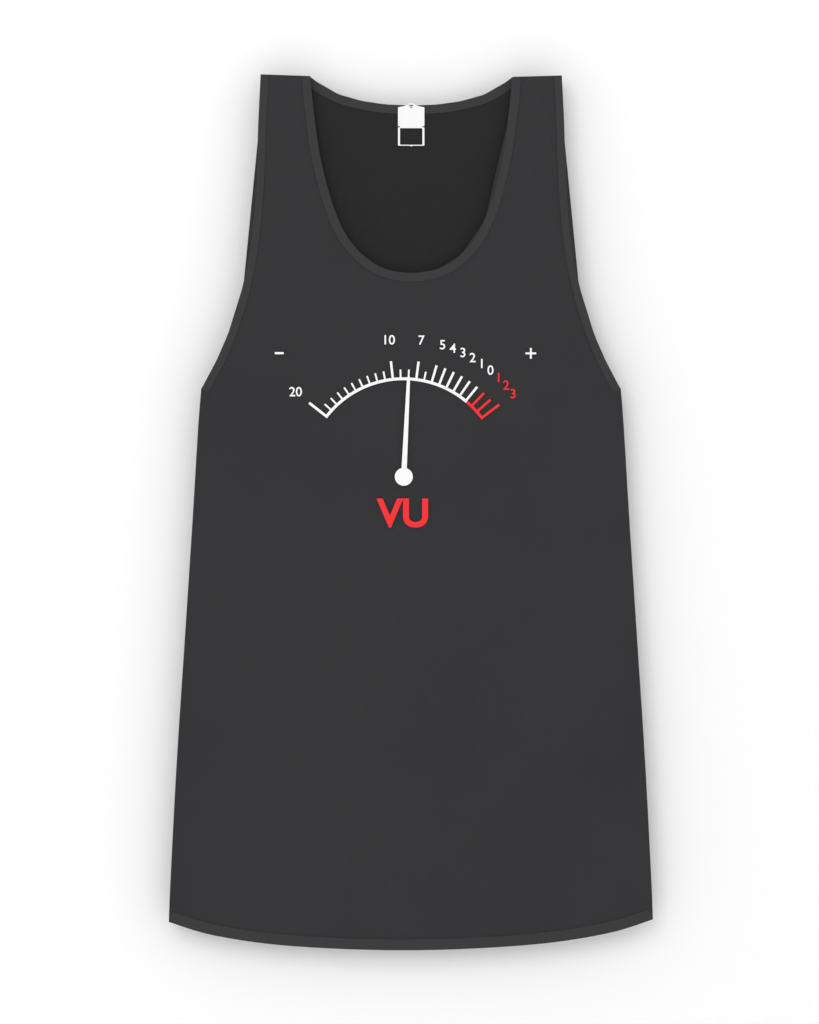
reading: -8 VU
